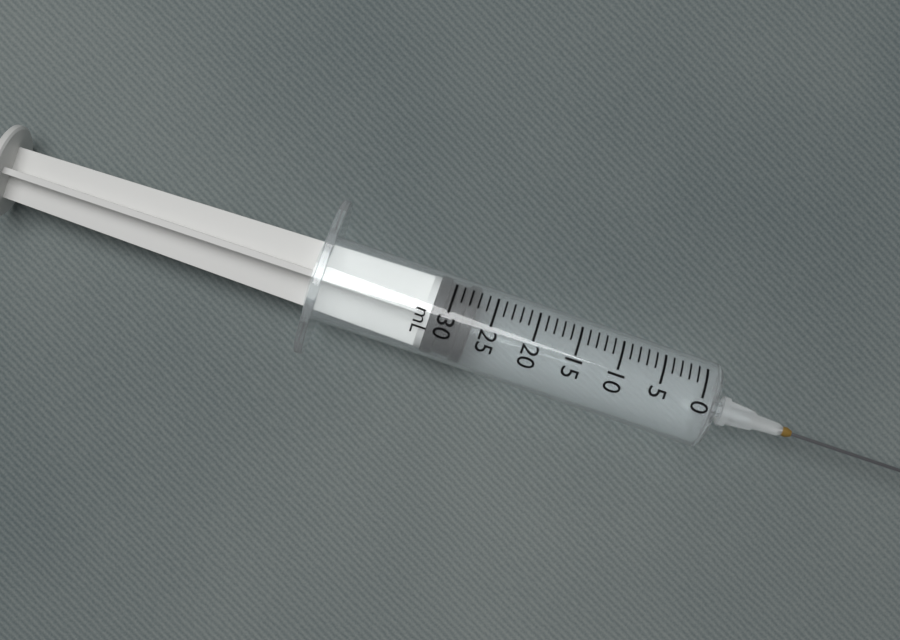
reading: 27 mL
